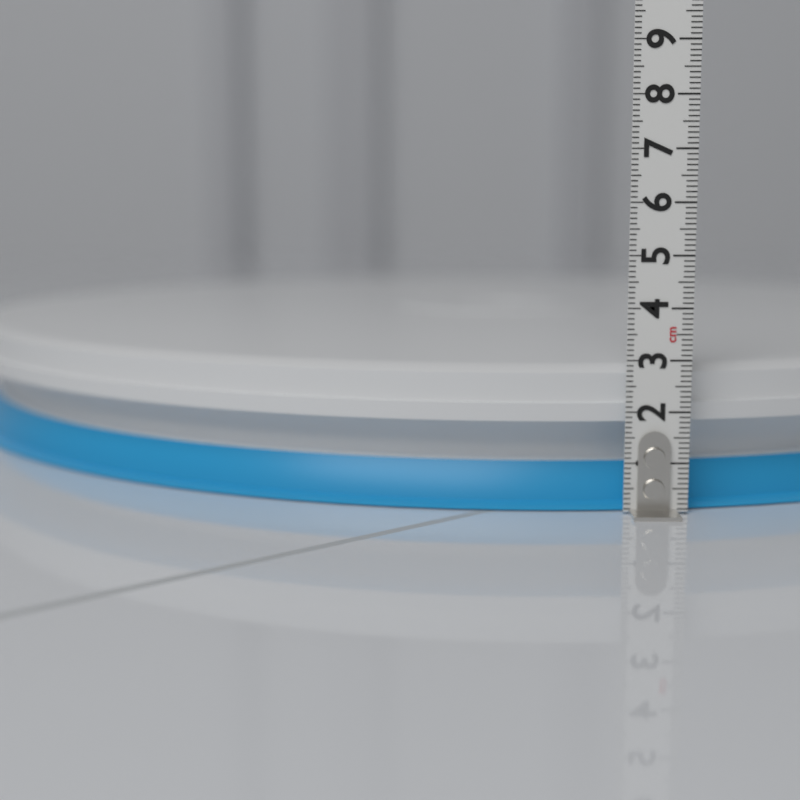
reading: 2.9 cm
